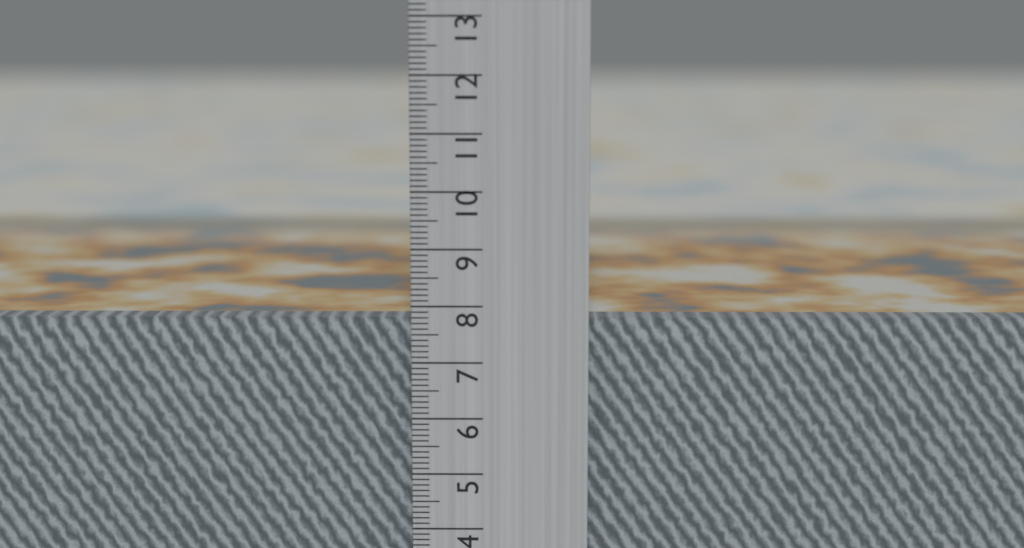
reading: 7.7 cm
